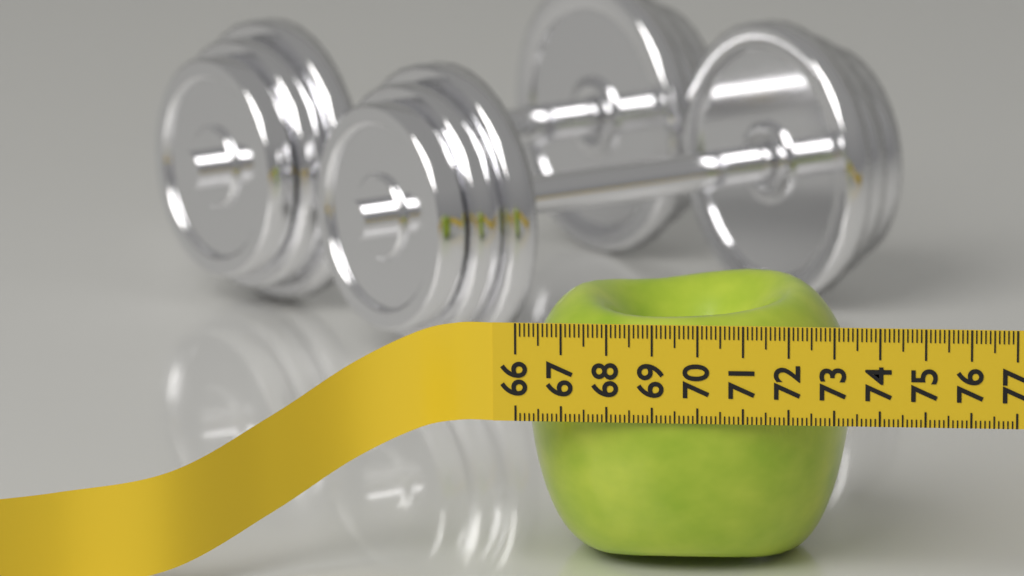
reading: 73.2 (no unit)
